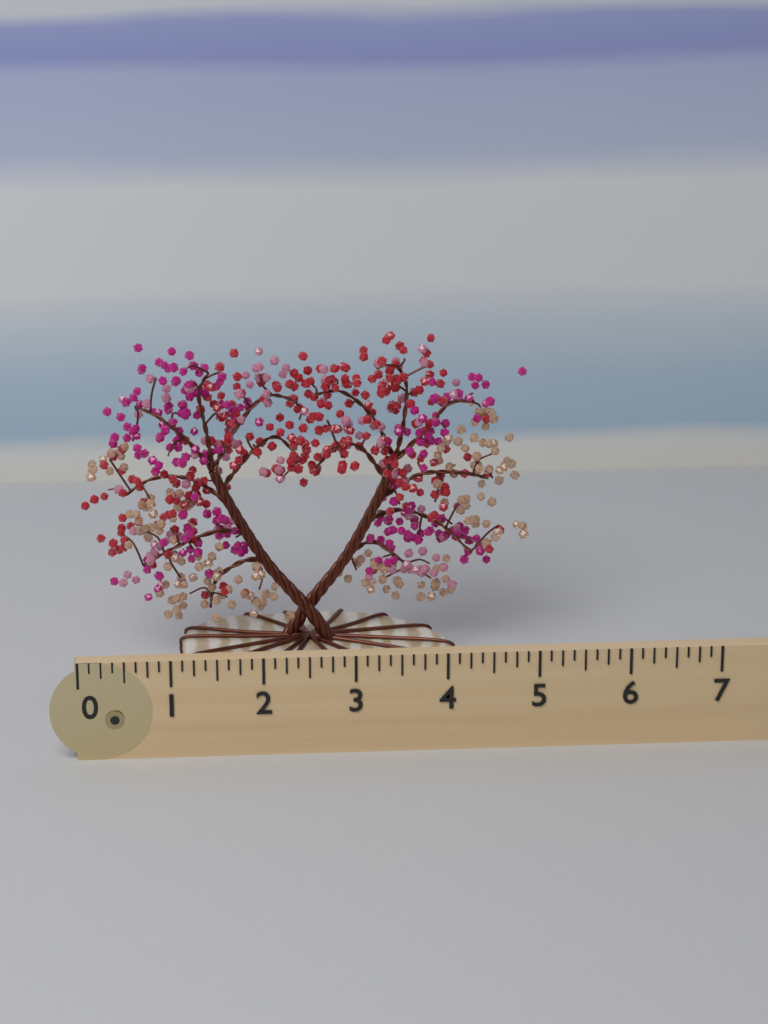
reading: 5.125 (no unit)
